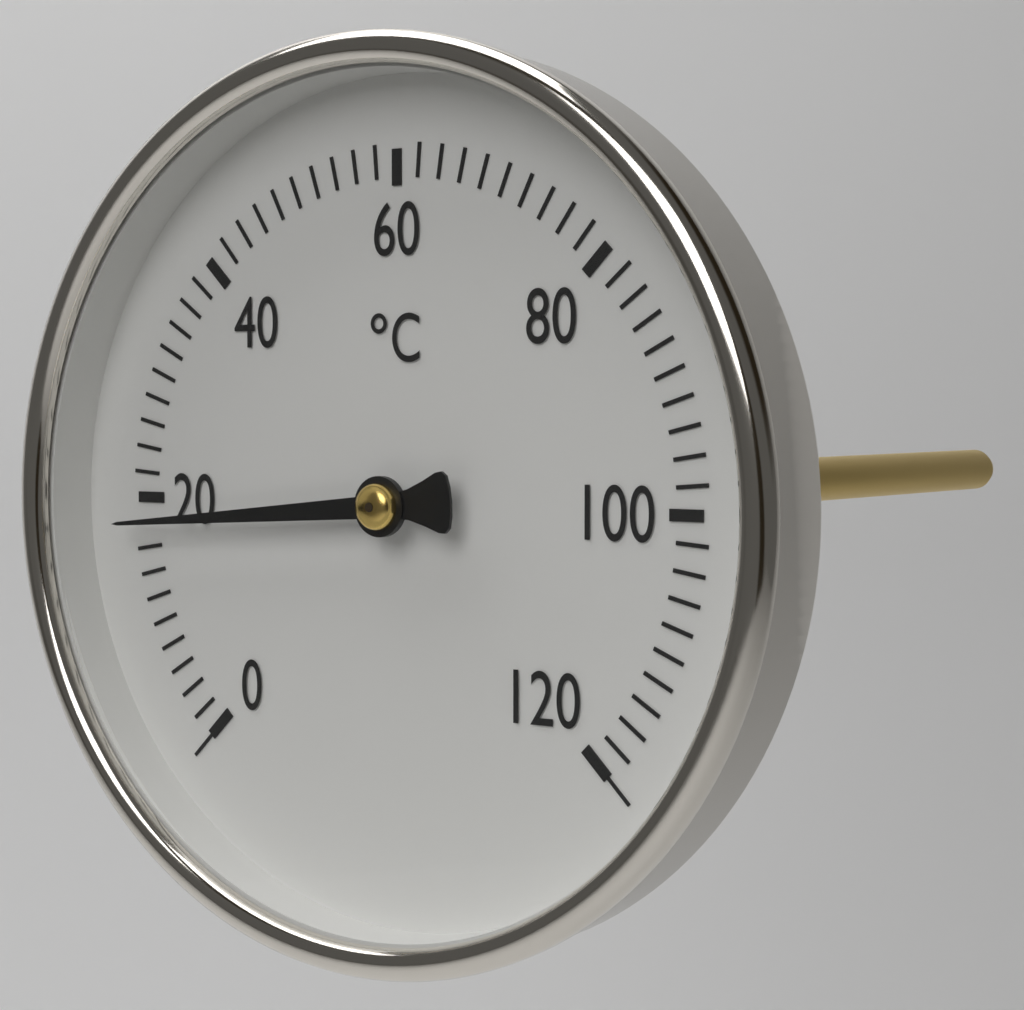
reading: 18 °C
